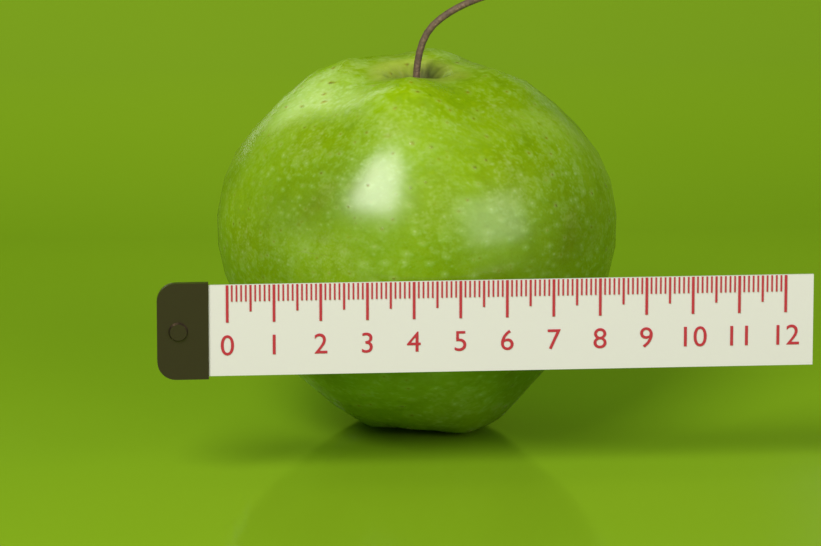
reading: 8.8 (no unit)
